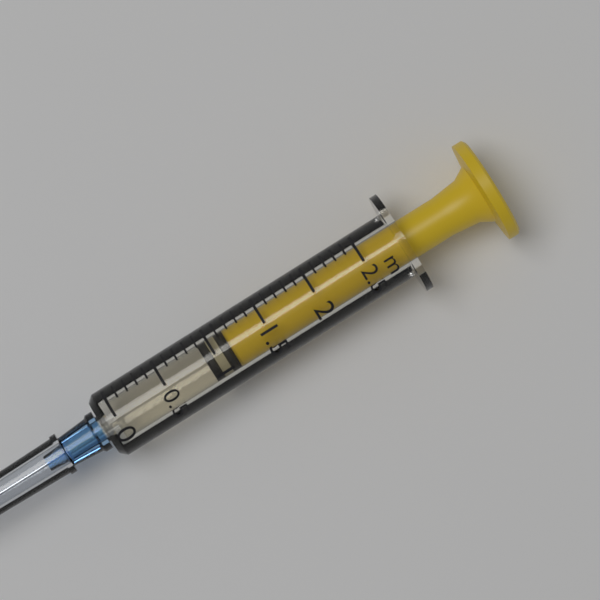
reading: 0.9 ml
